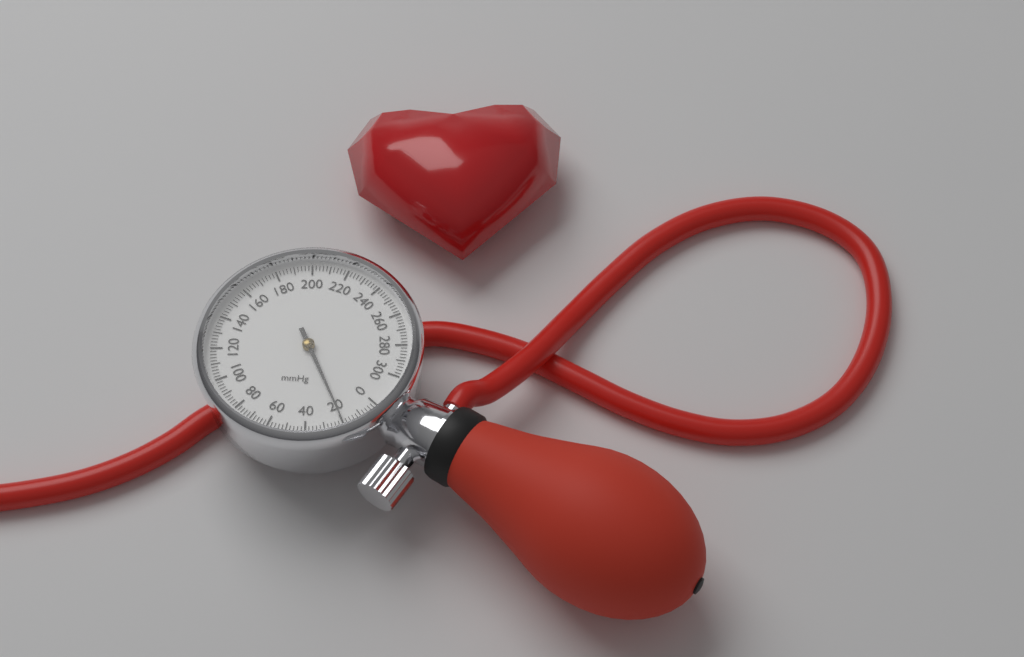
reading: 20 mmHg
